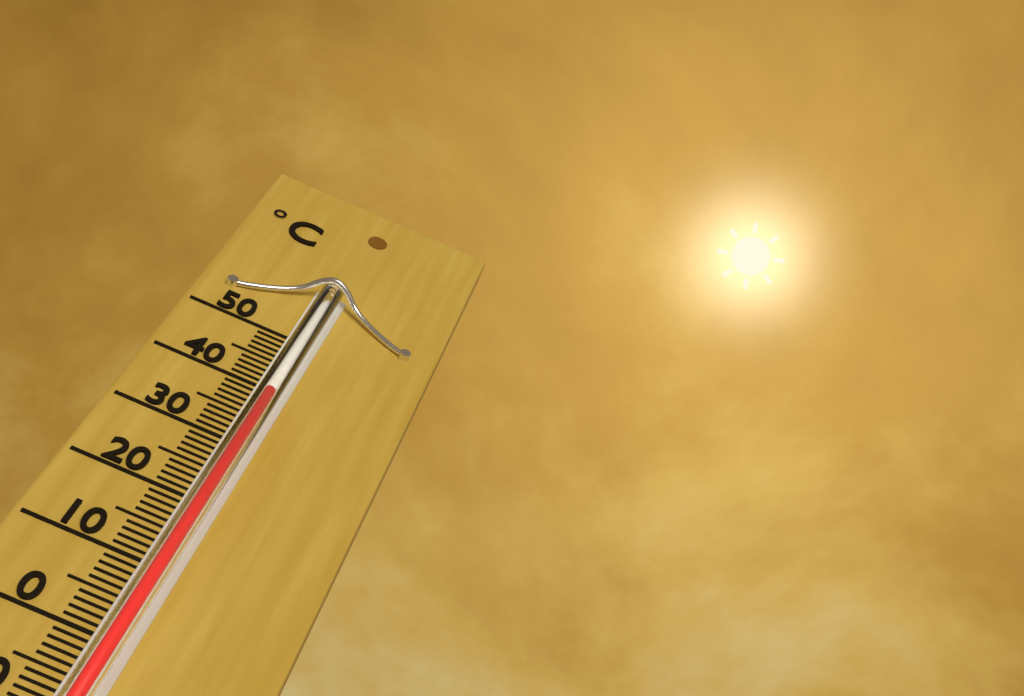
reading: 38 °C
